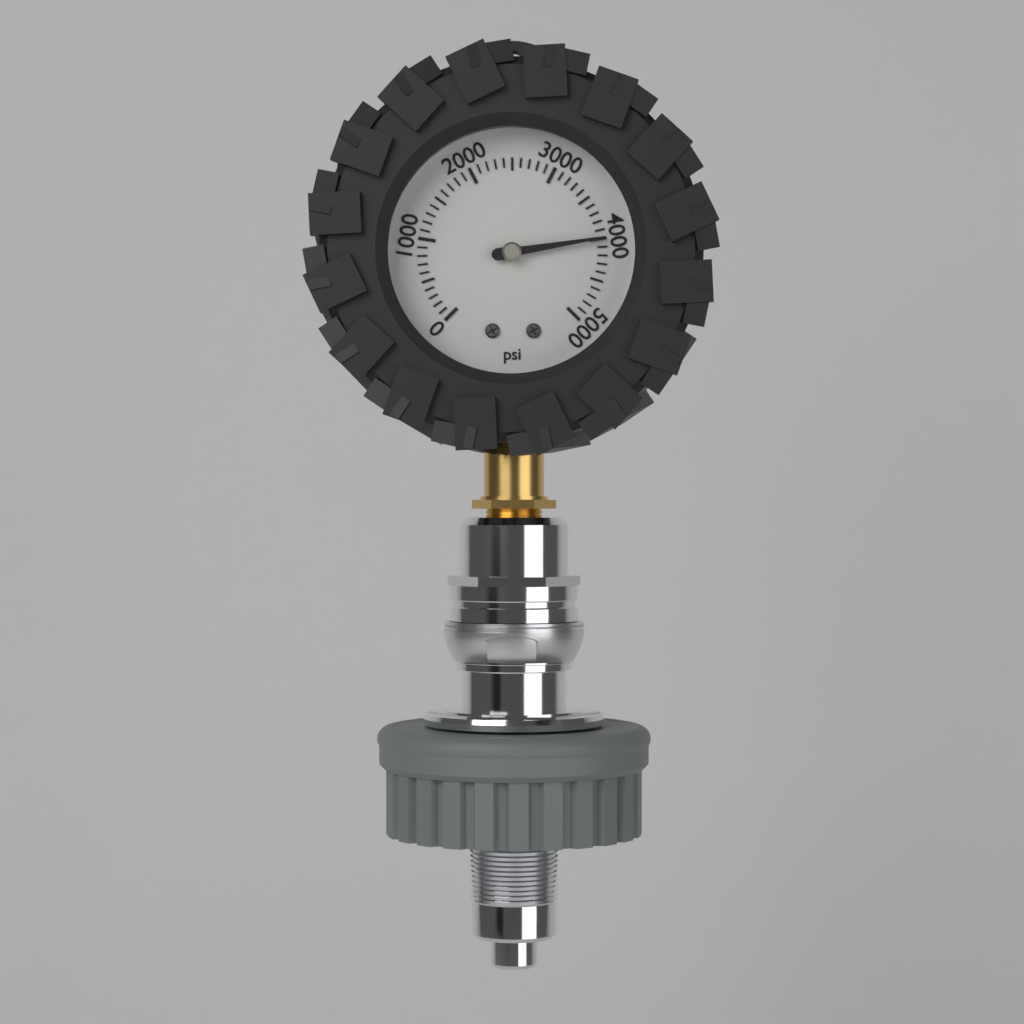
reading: 4000 psi
